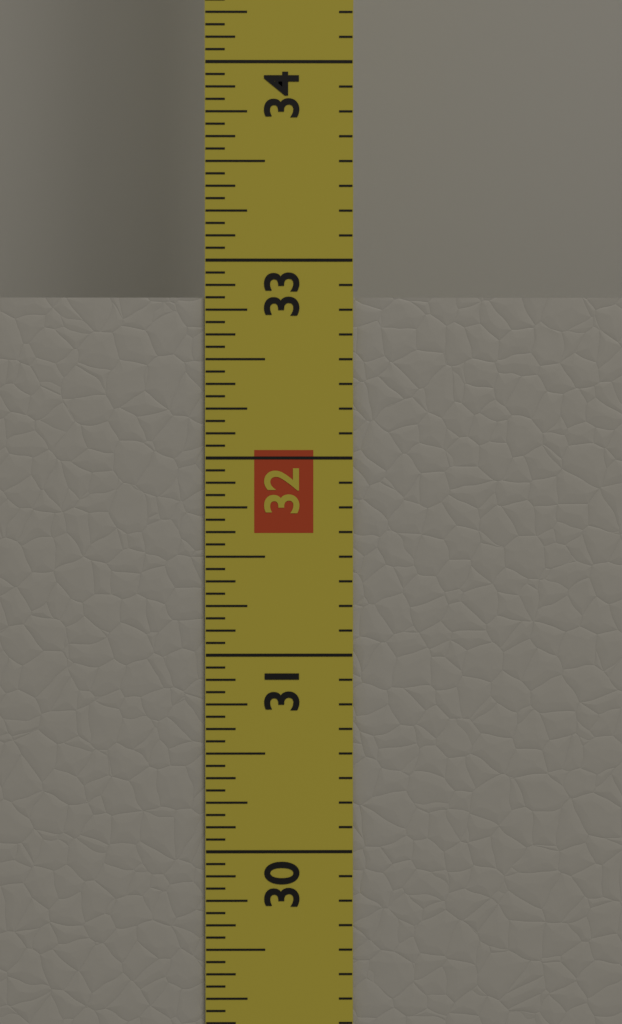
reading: 32.8125 in
